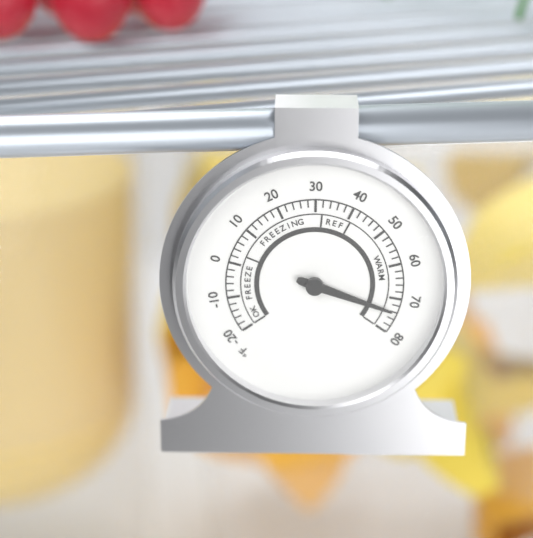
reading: 74 °F
